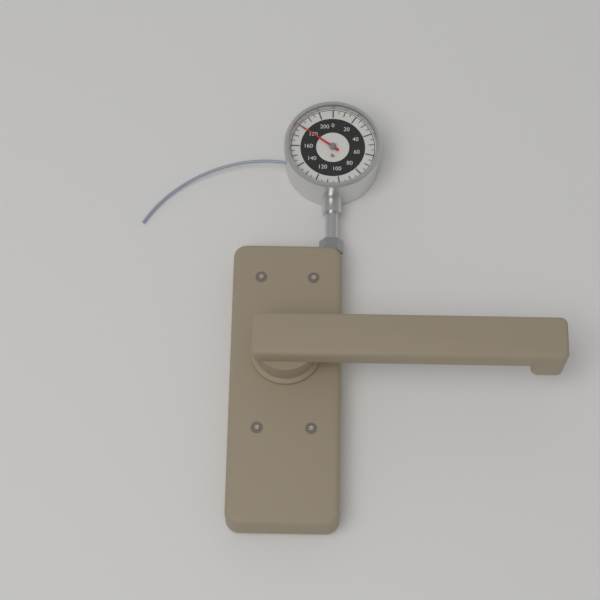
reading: 180 lb
